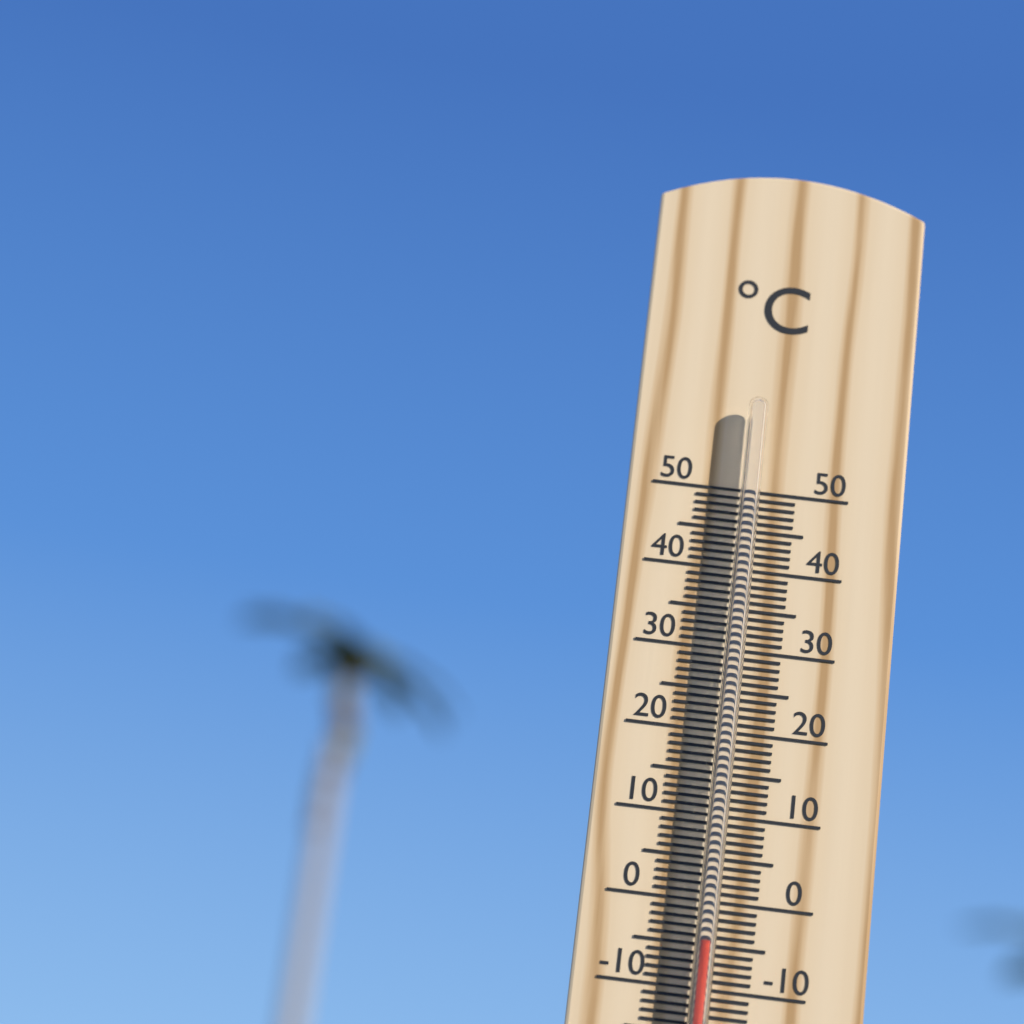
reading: -5 °C
